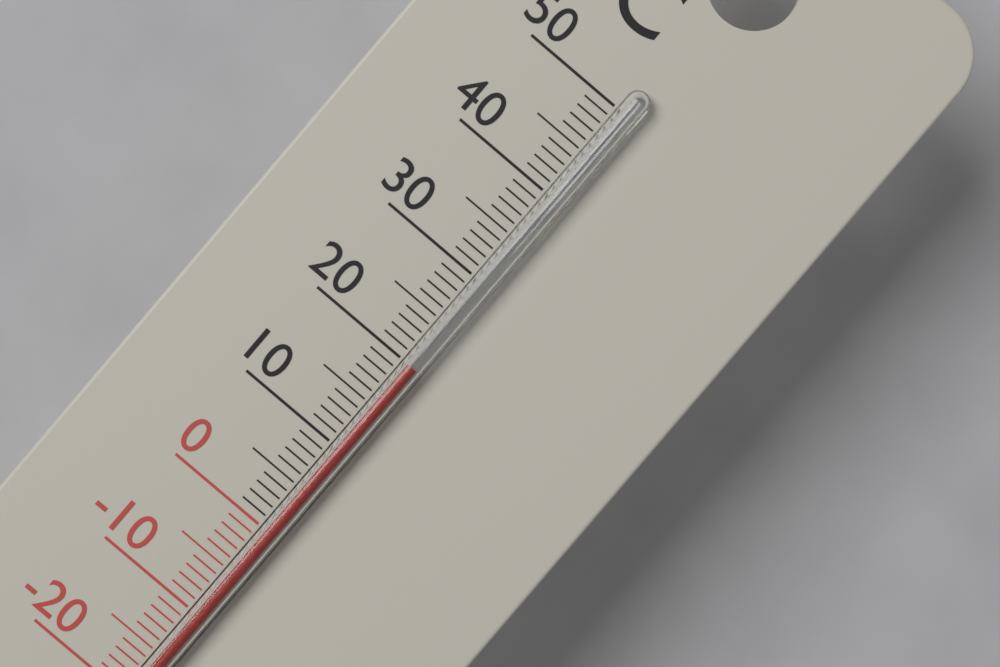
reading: 20 °C
